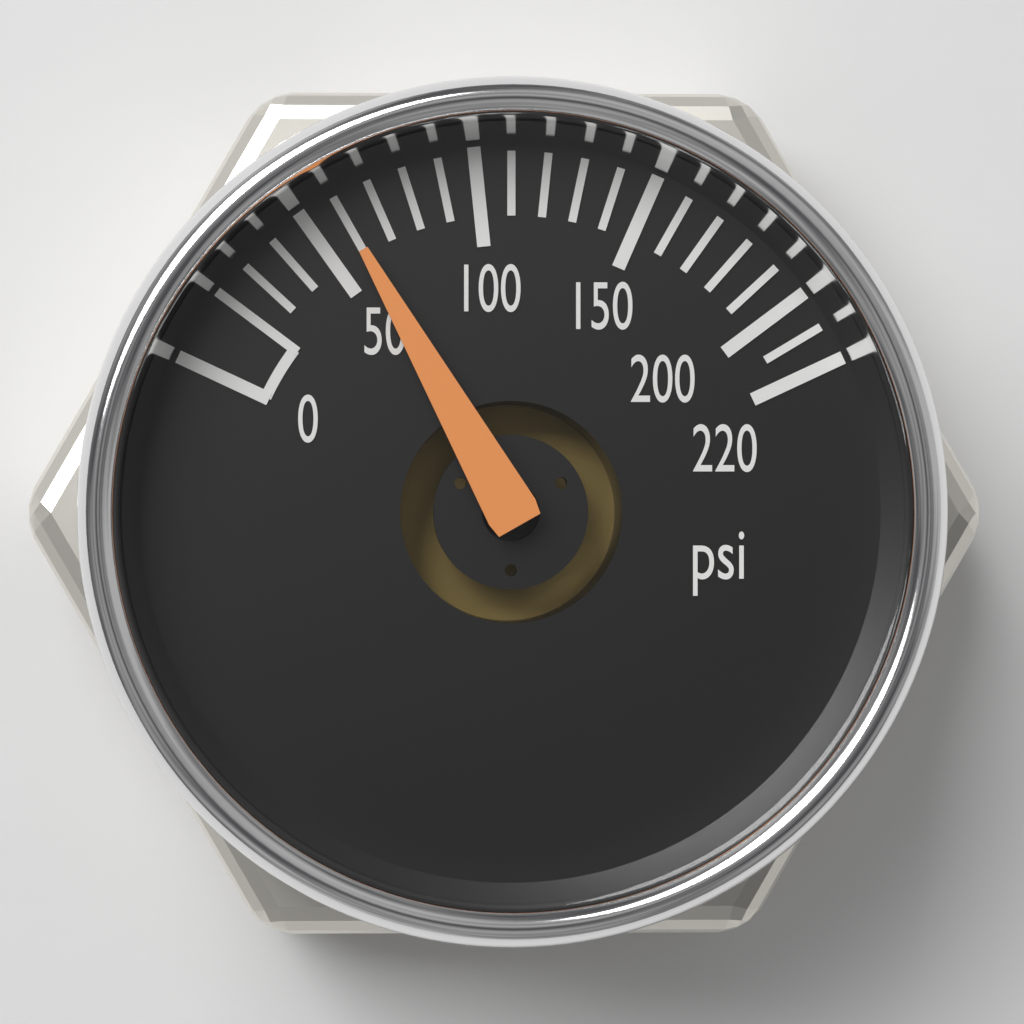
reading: 60 psi
